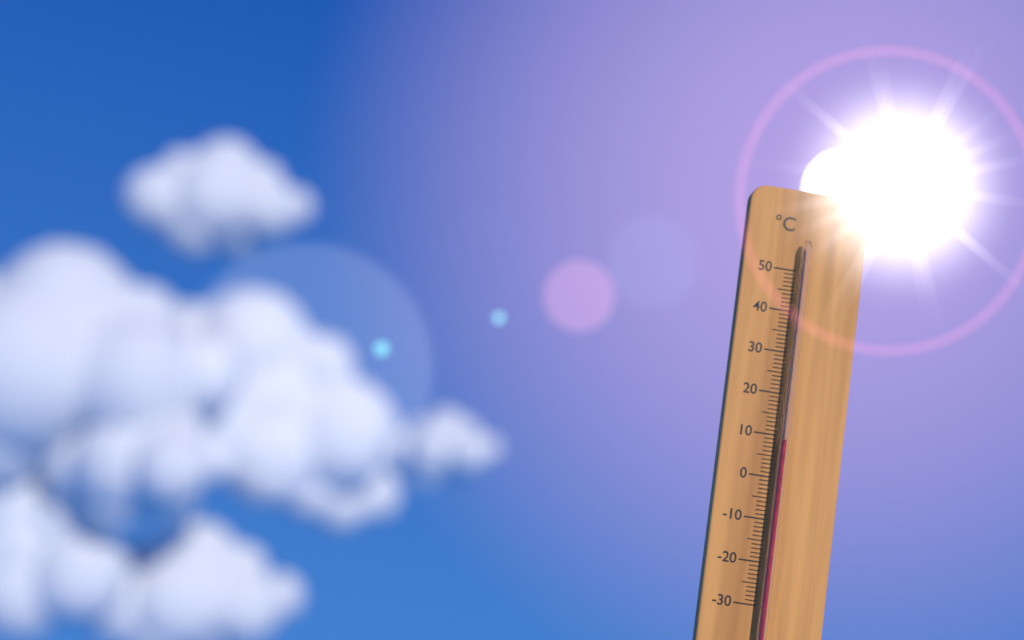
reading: 9 °C
